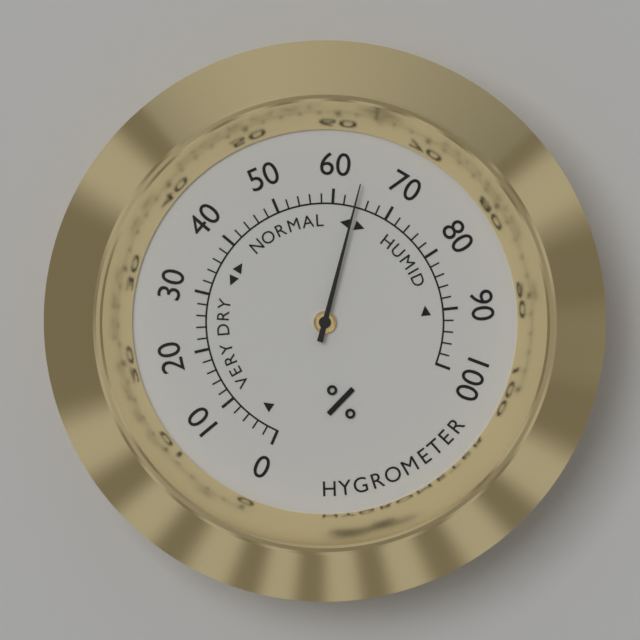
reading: 64 %
